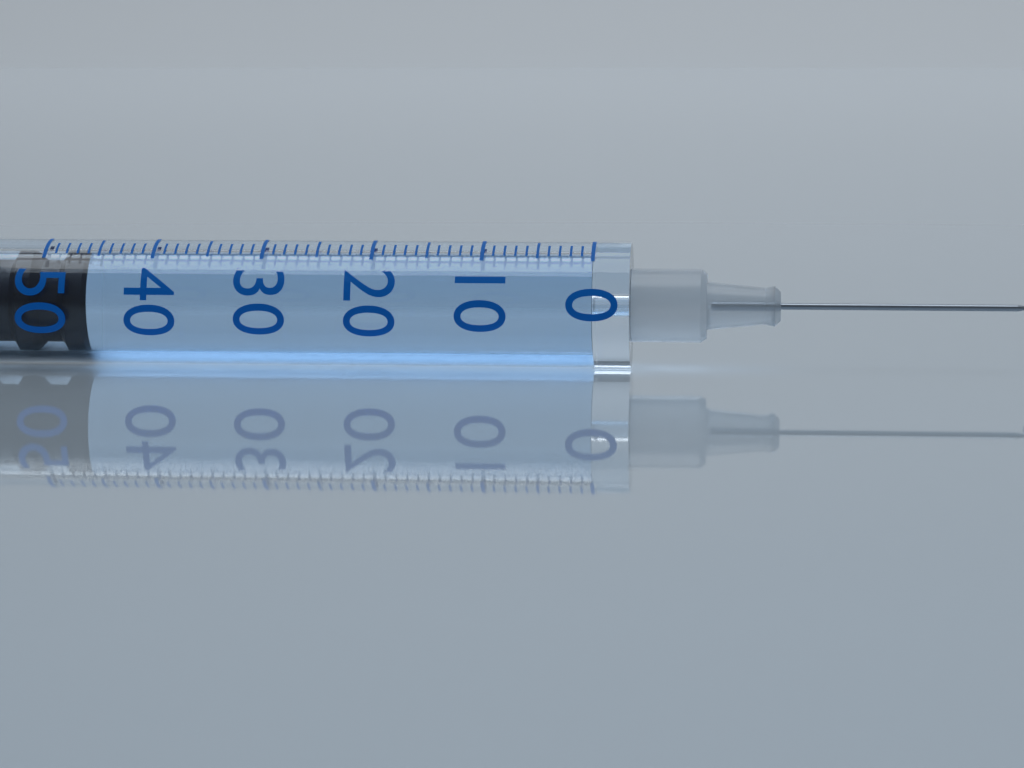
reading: 46 (no unit)
